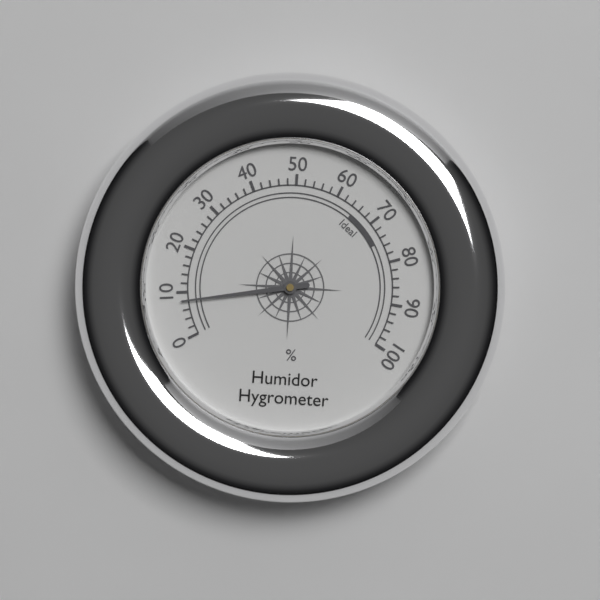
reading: 8 %
